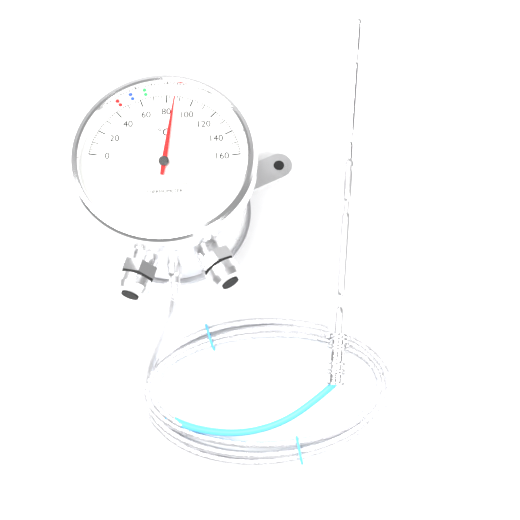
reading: 86 °C
